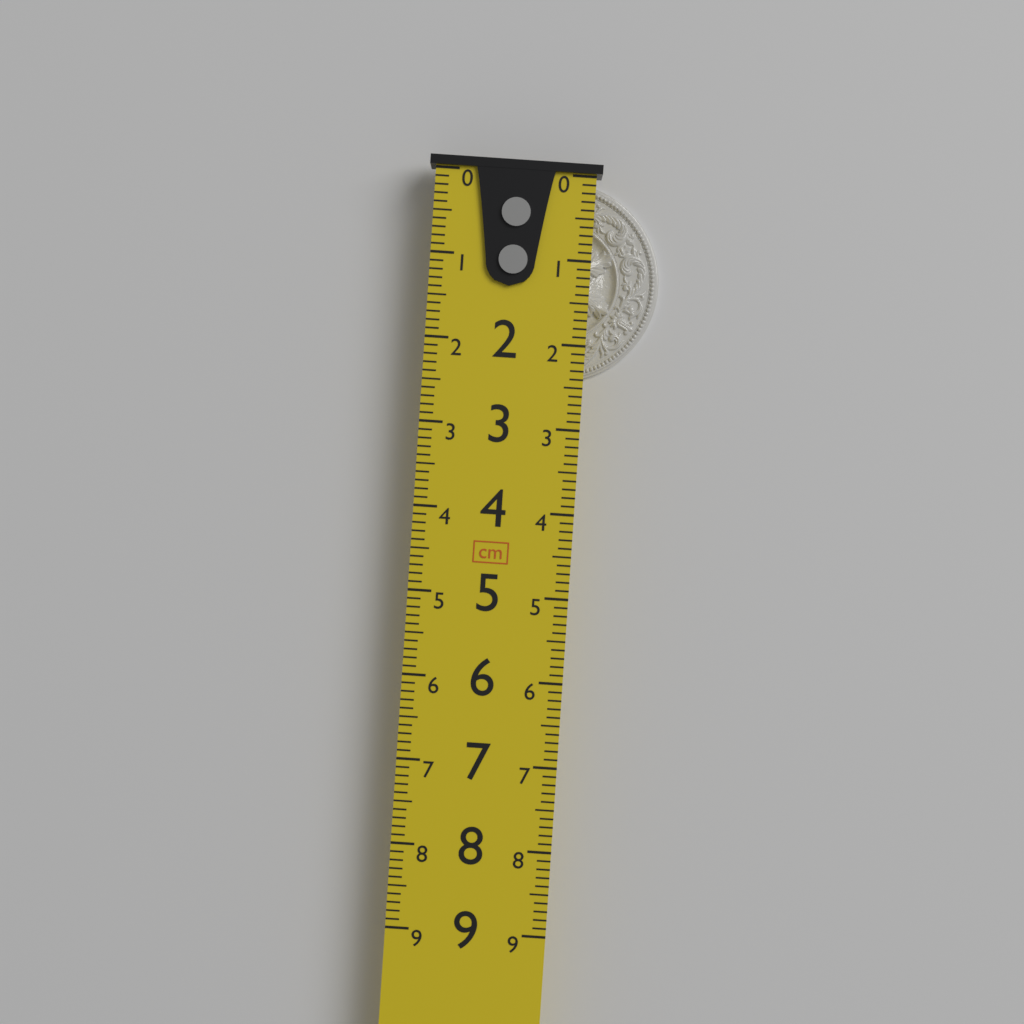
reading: 2.4 cm
